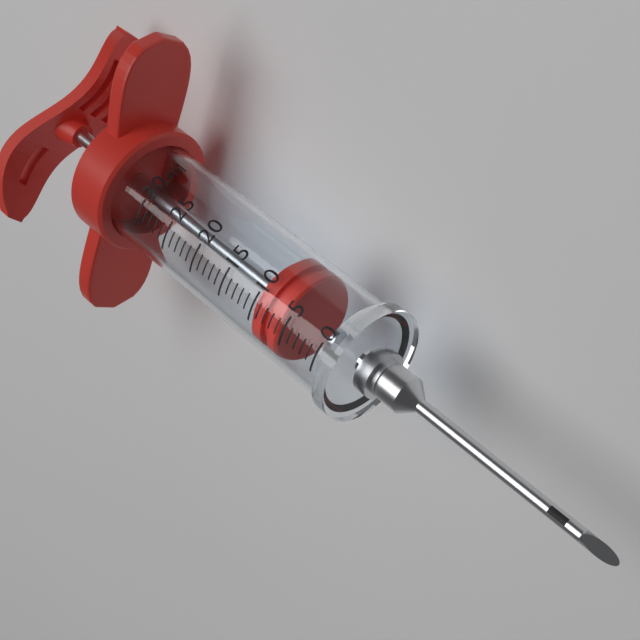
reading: 6 ml
